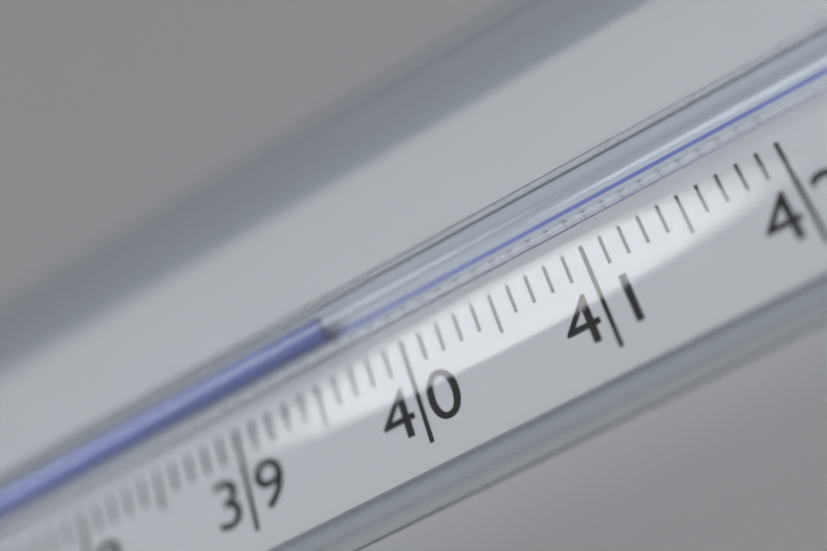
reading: 39.7 °C
